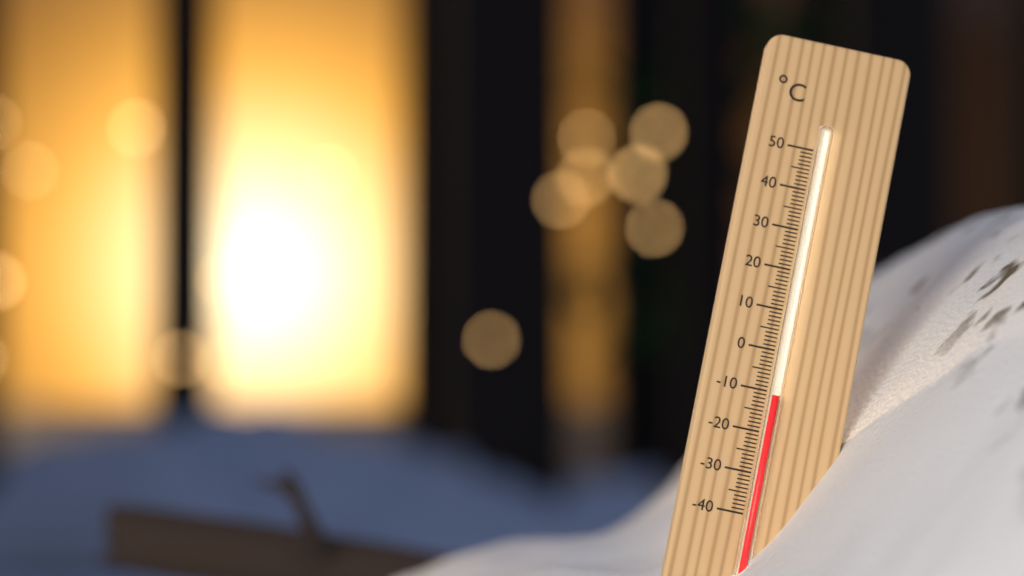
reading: -11 °C
